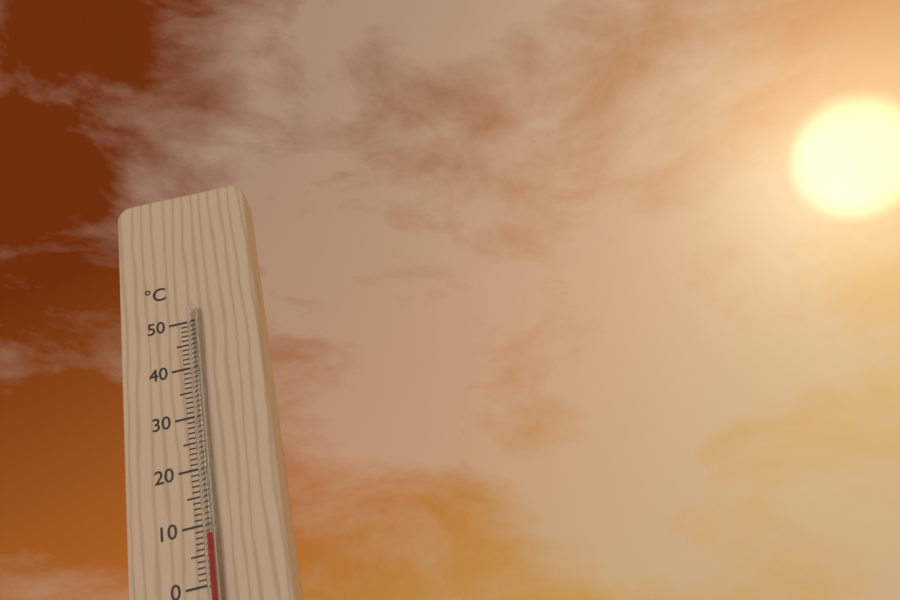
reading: 8 °C
